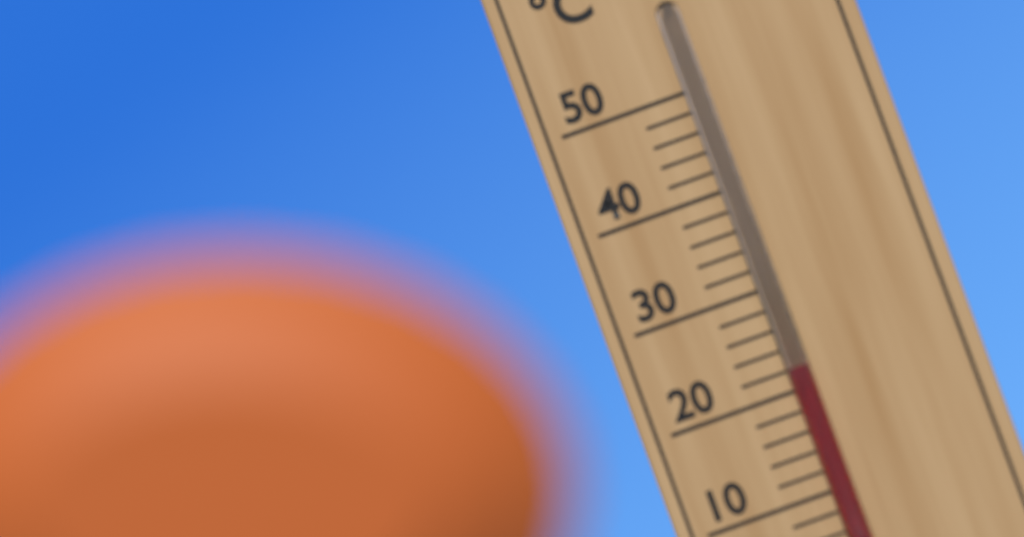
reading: 22 °C
